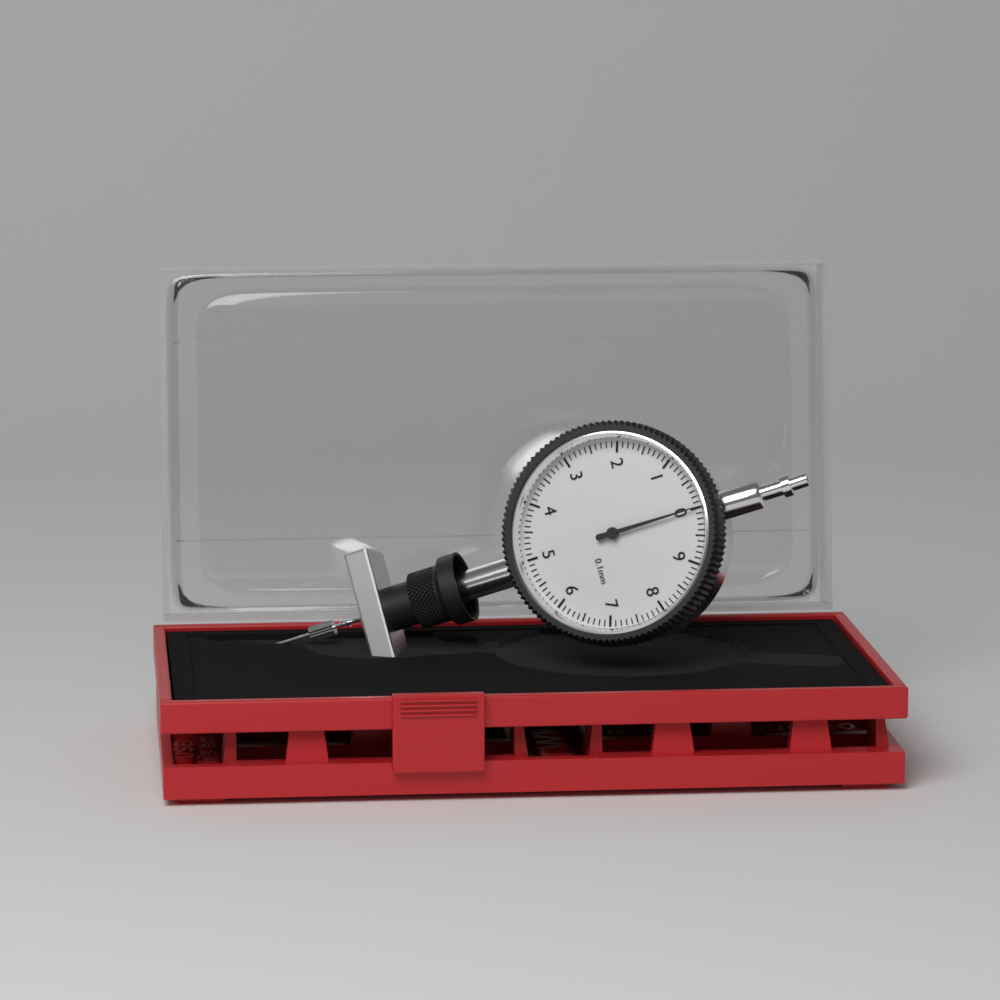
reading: 0.0 mm
